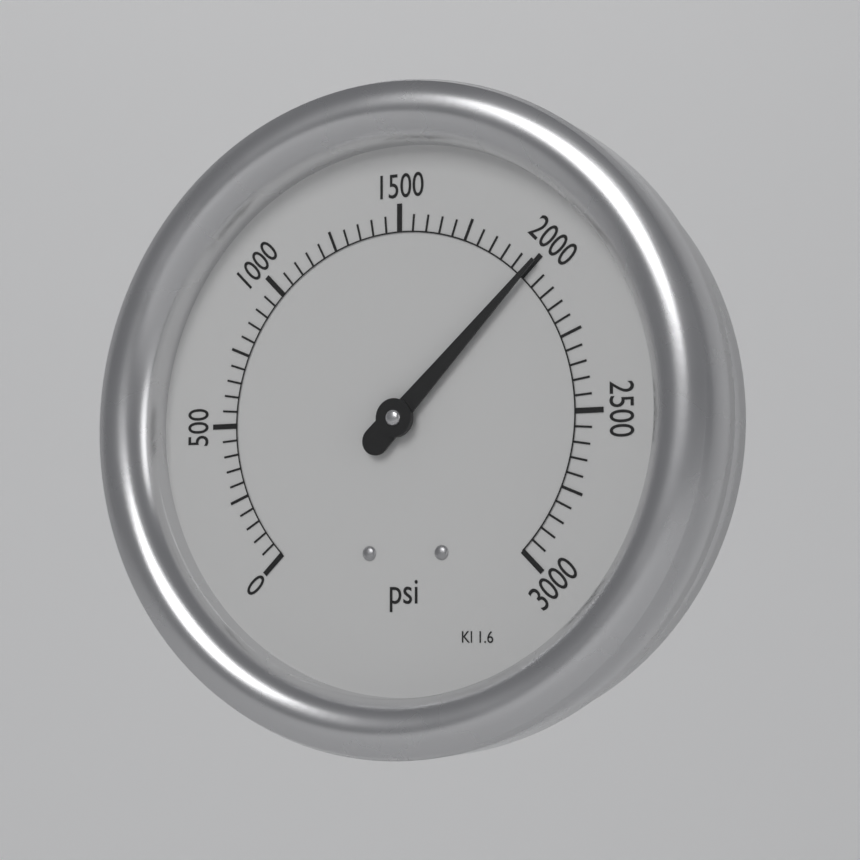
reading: 2000 psi
